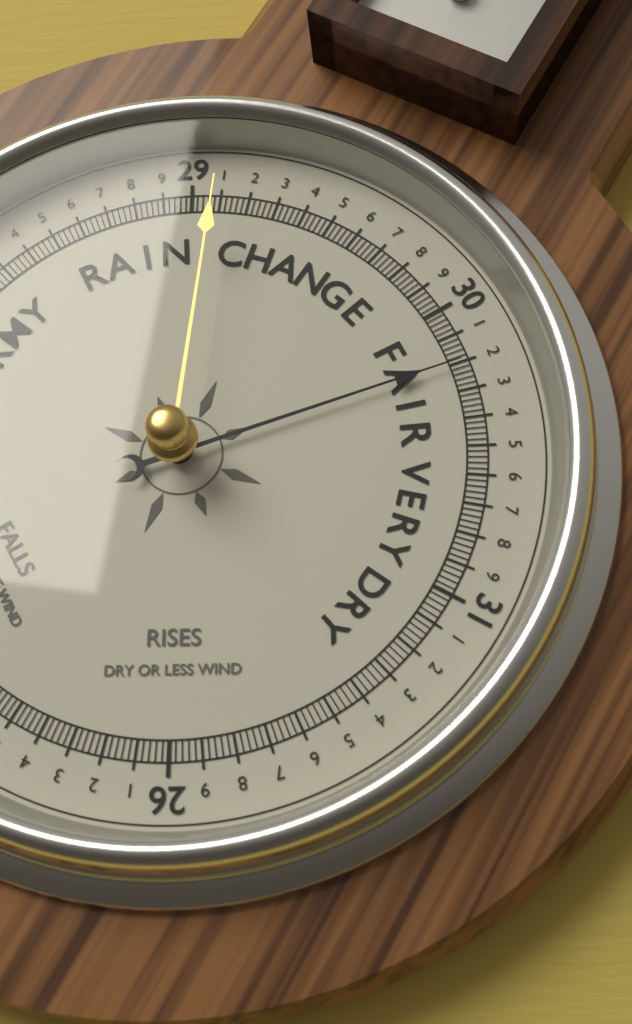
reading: 30.20 (no unit)
